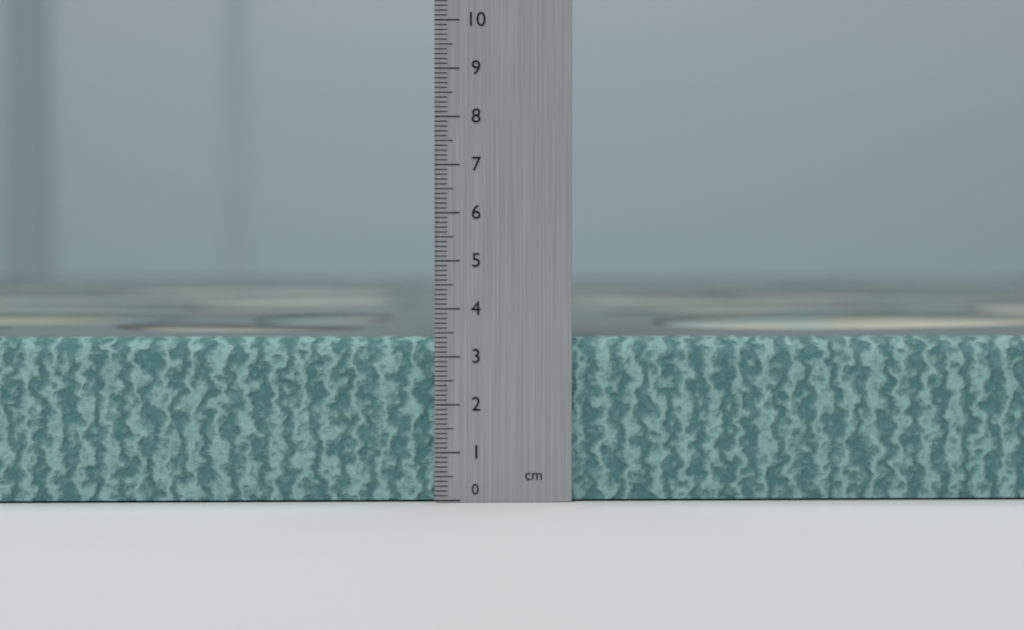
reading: 3.4 cm
